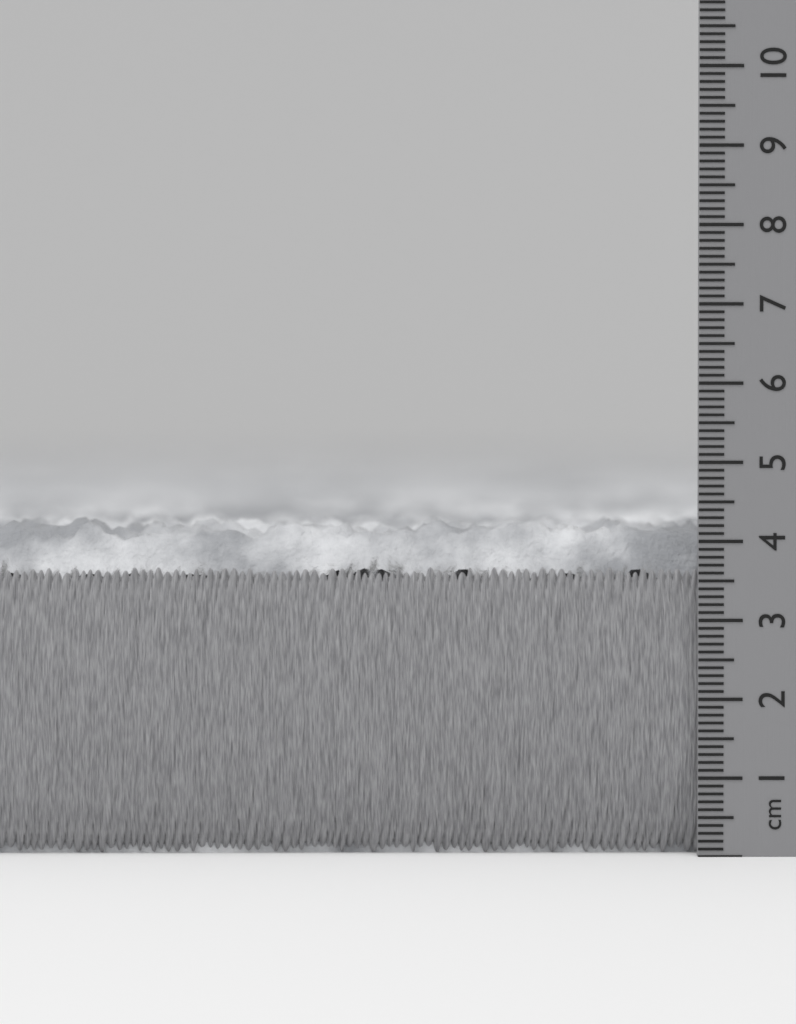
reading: 4.3 cm
